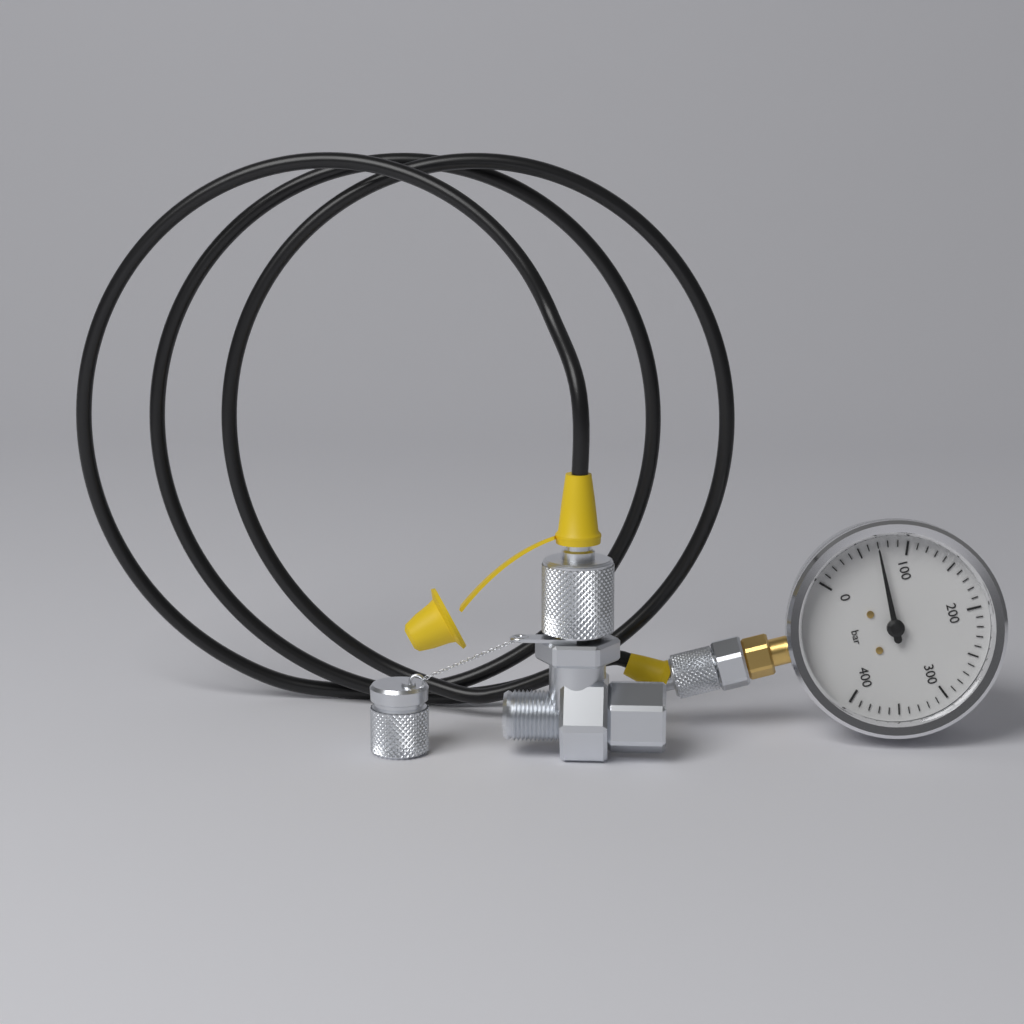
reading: 70 bar
